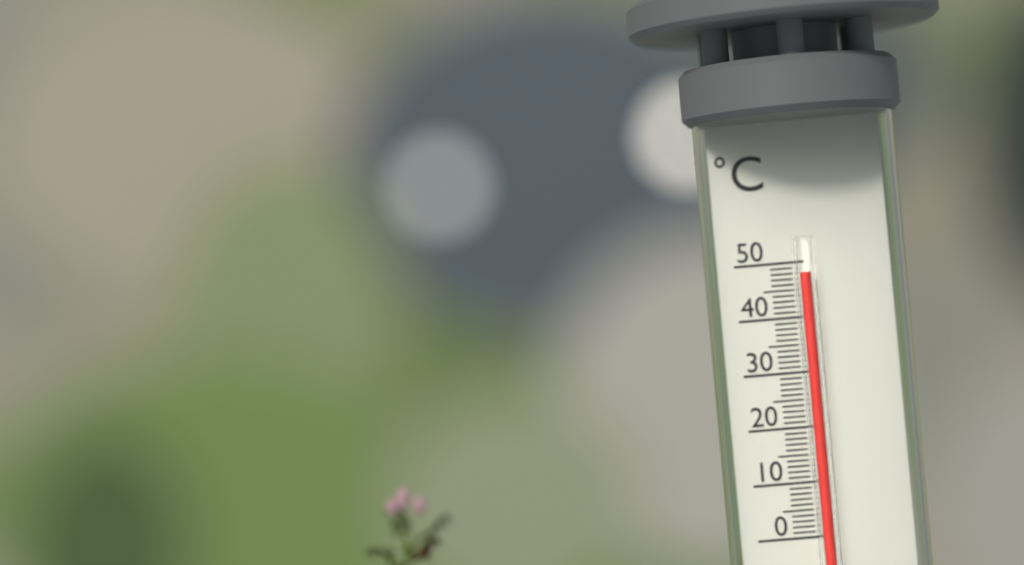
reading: 48 °C
